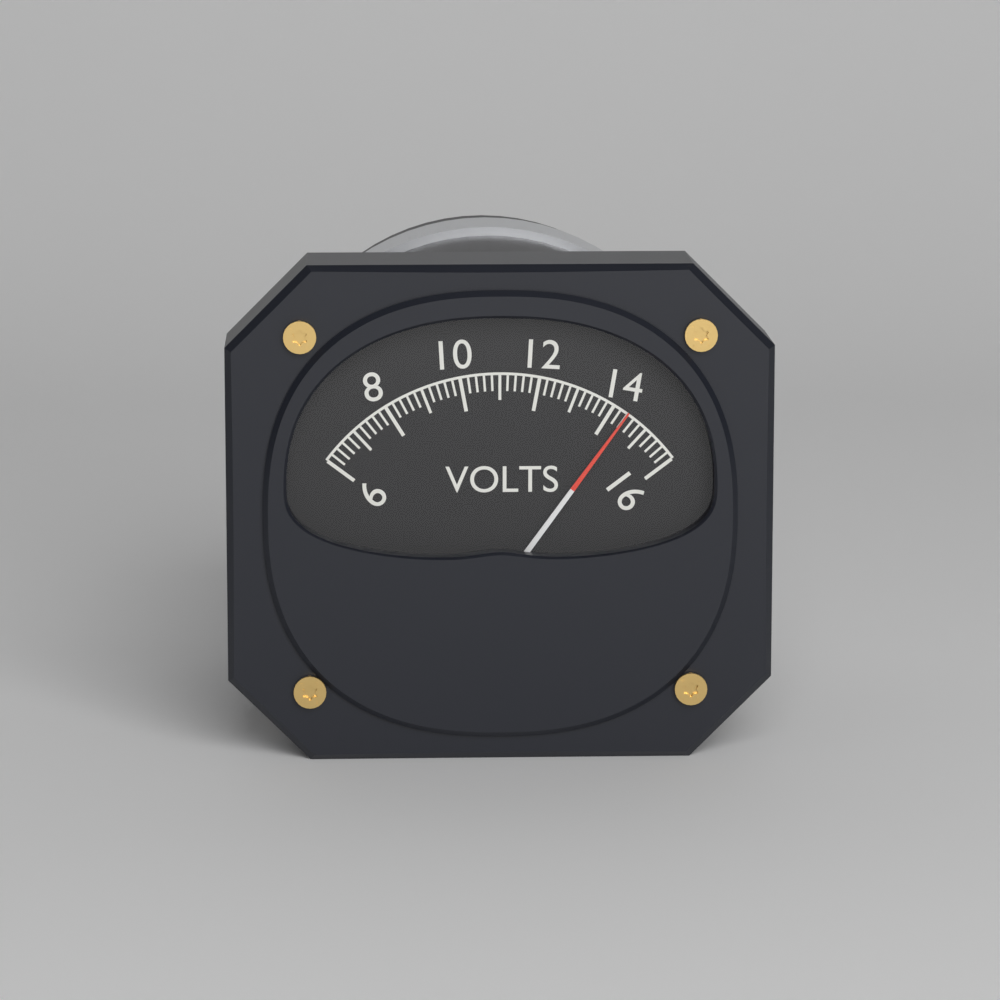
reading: 14.4 V
